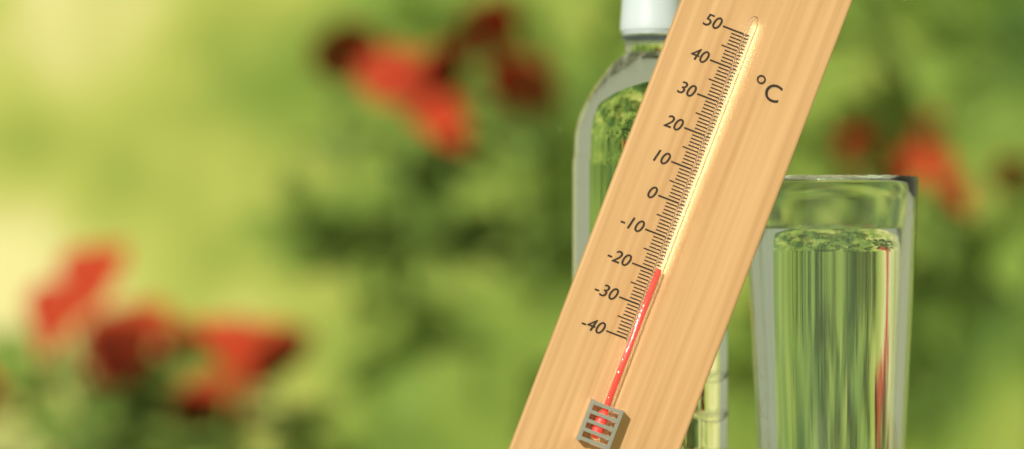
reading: -19 °C
